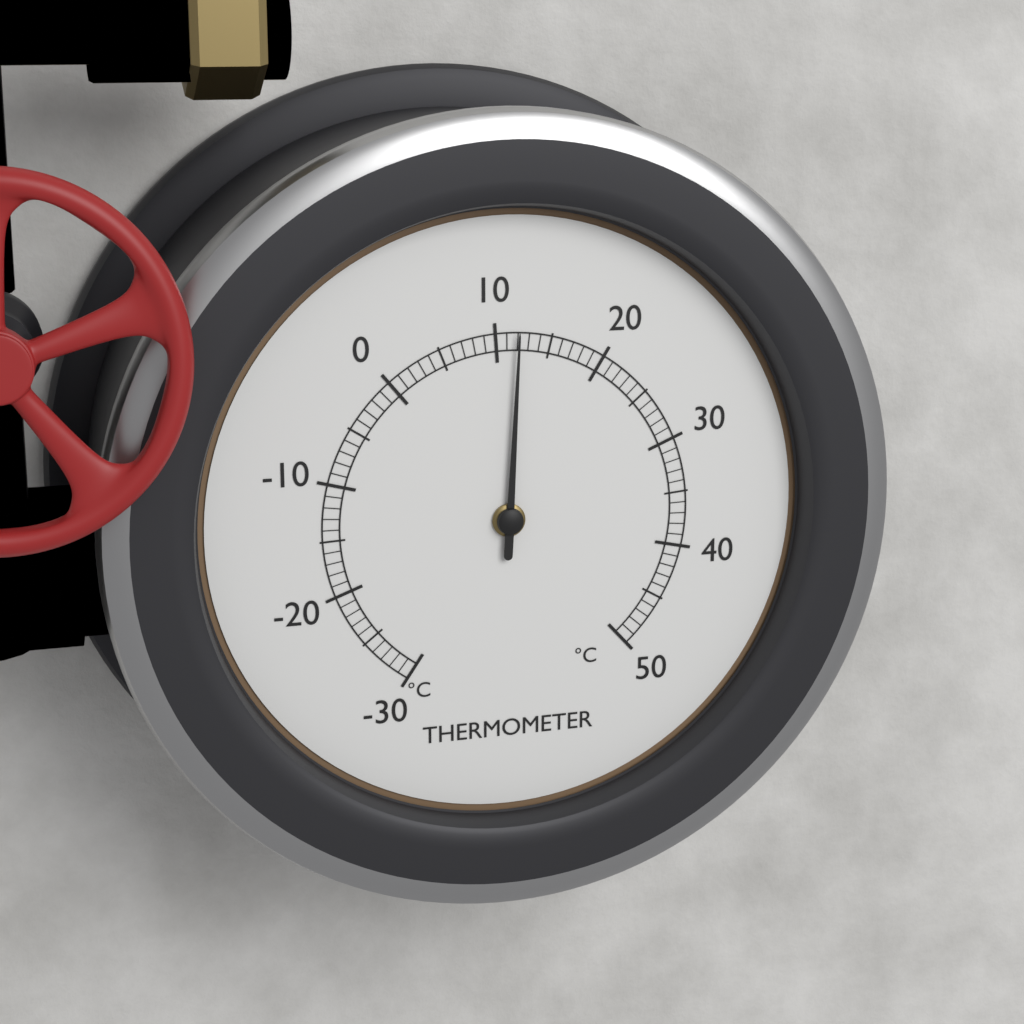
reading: 12 °C
